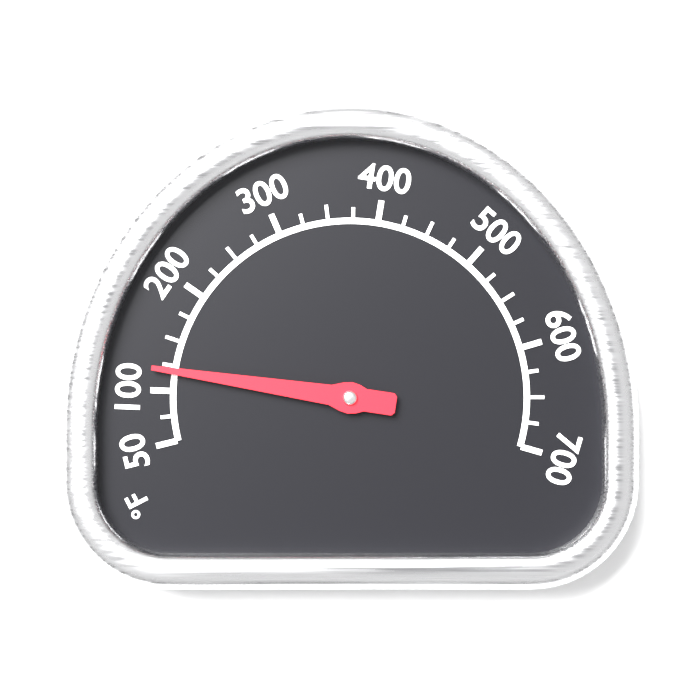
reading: 120 °F
